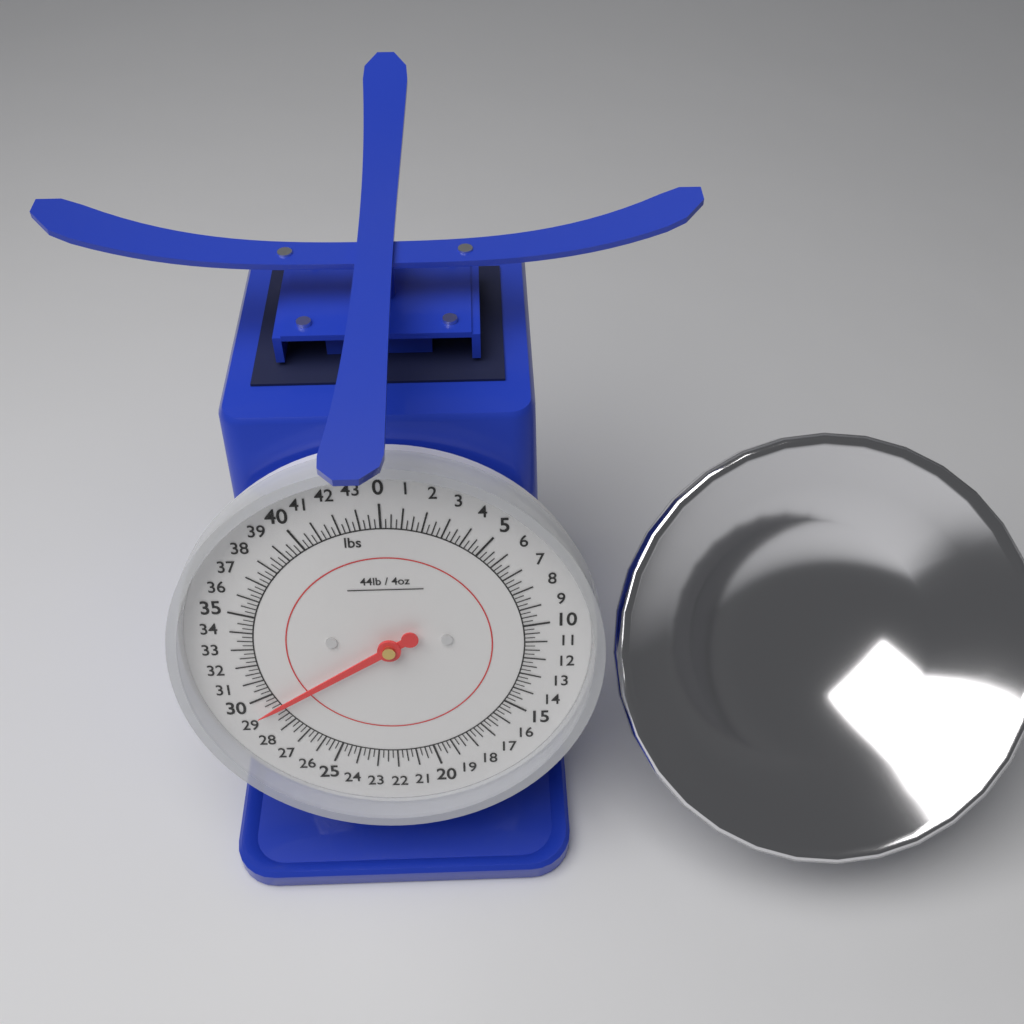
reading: 29.25 lbs
